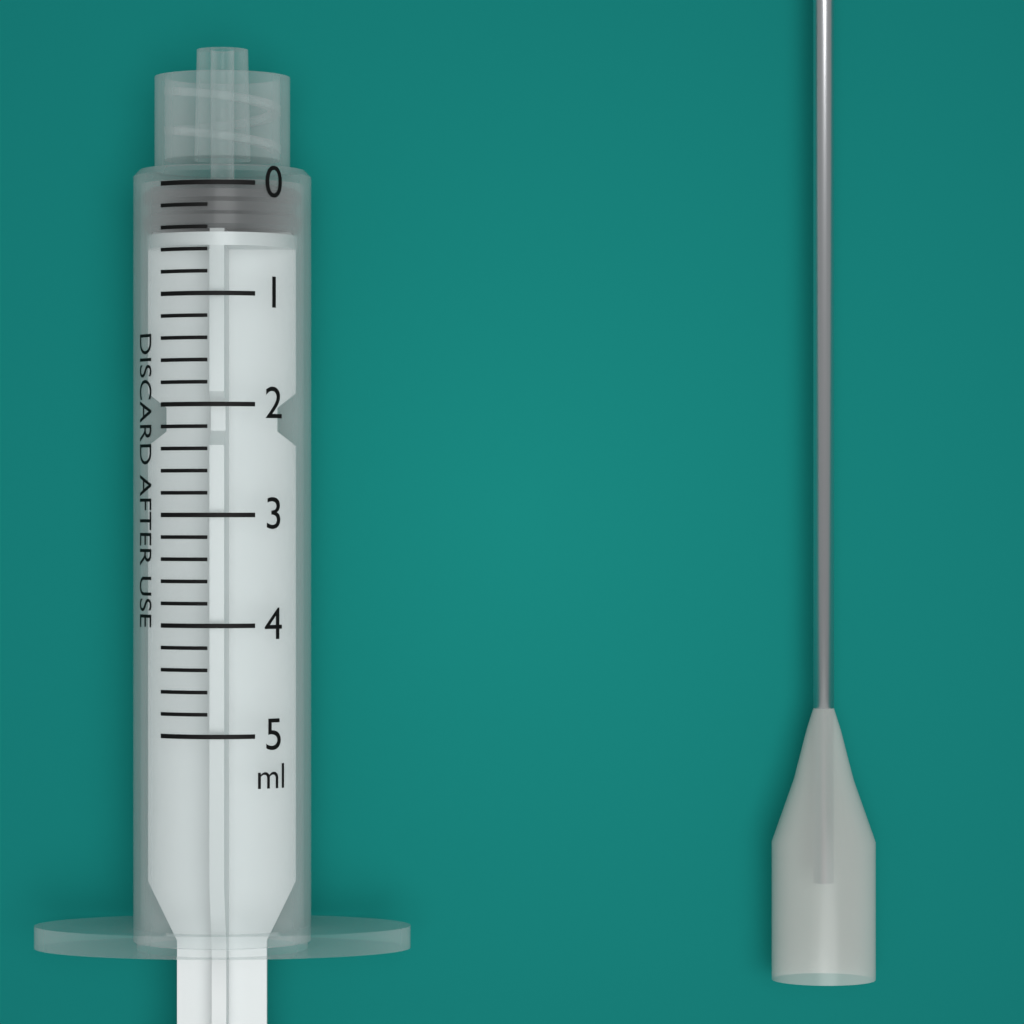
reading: 0.0 ml
